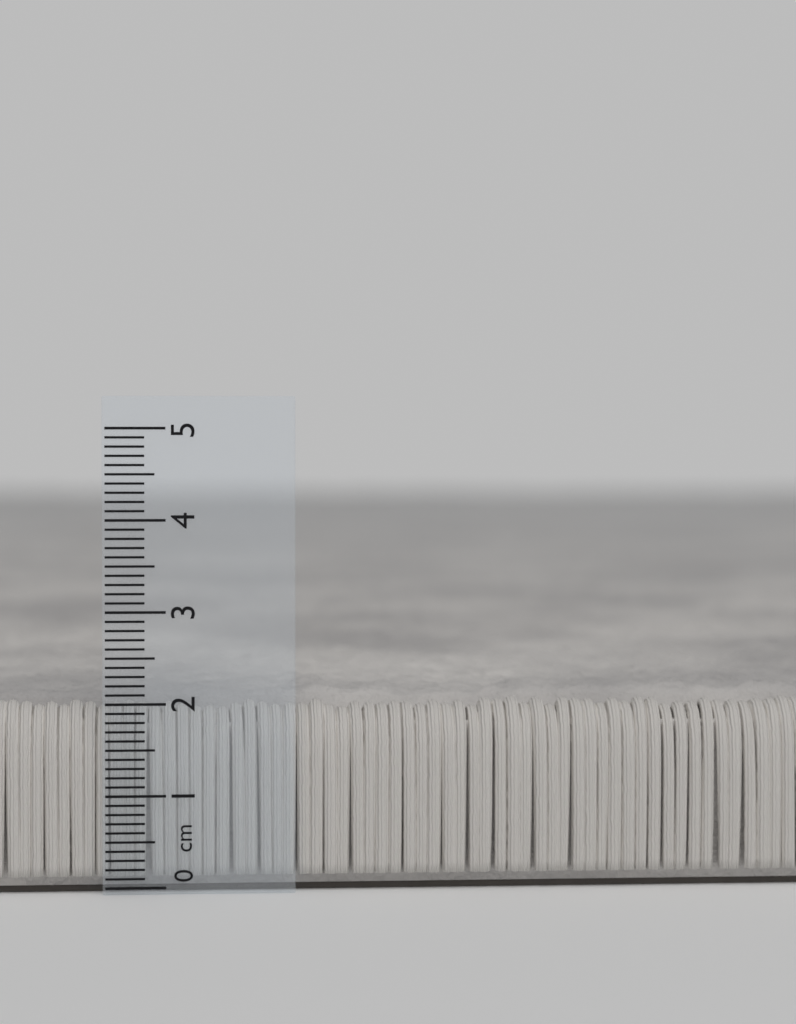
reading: 2.2 cm
